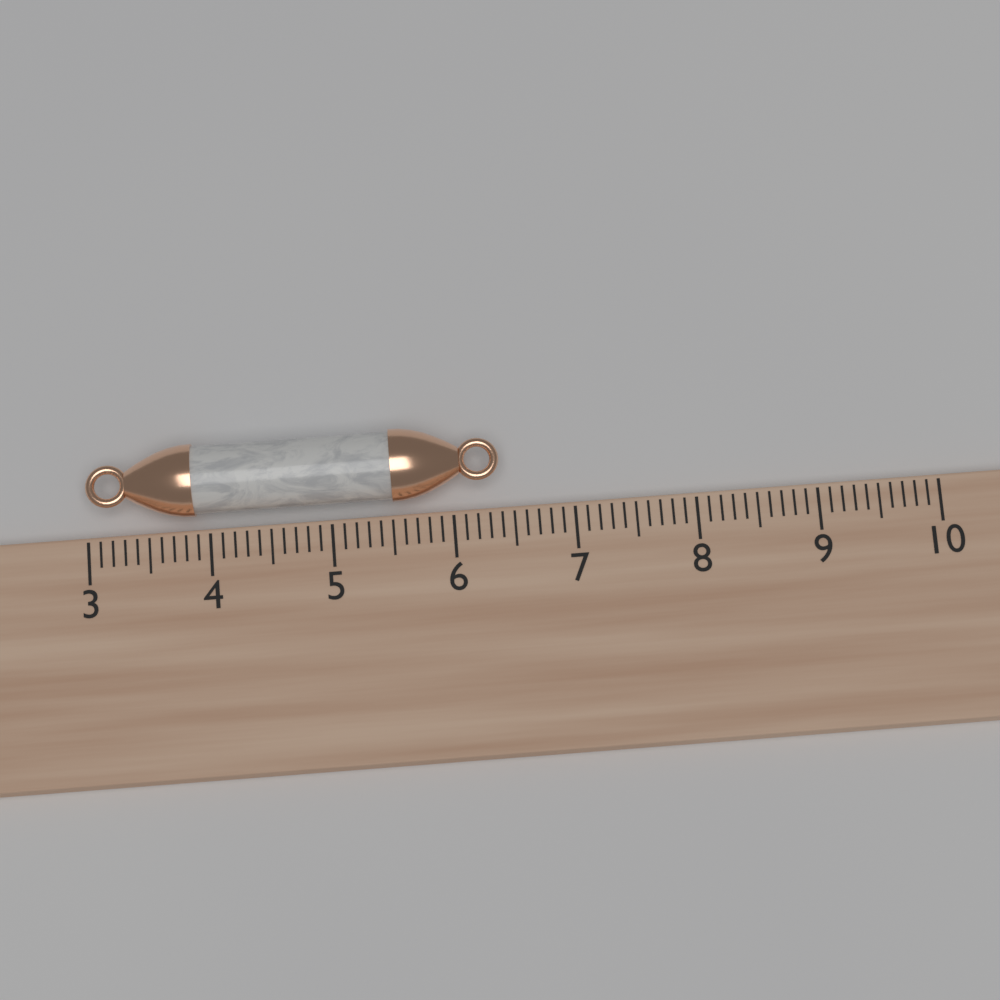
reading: 6.4 (no unit)
